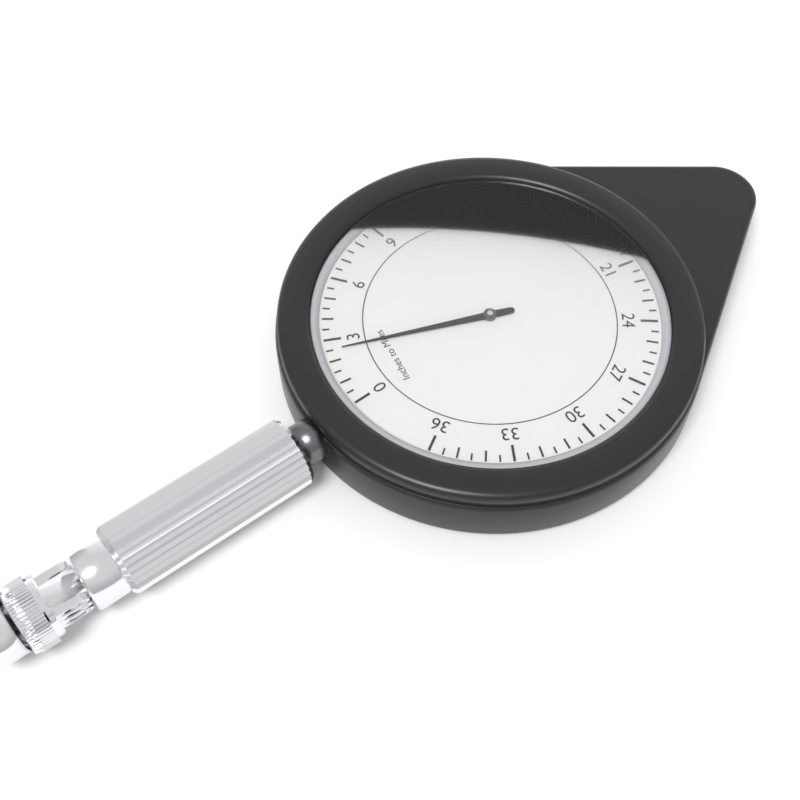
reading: 2.5 miles
